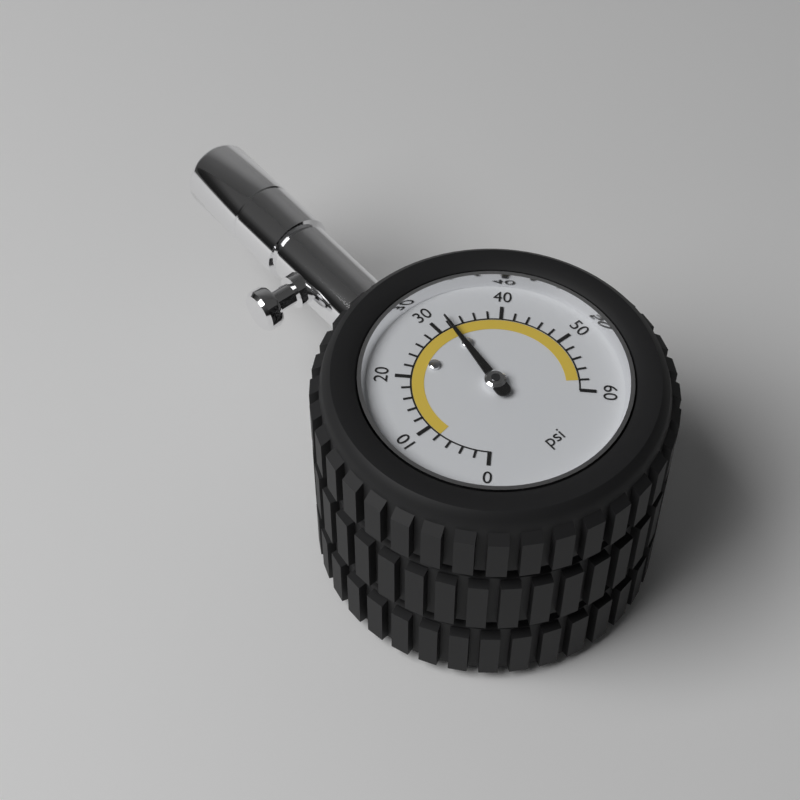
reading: 32 psi
